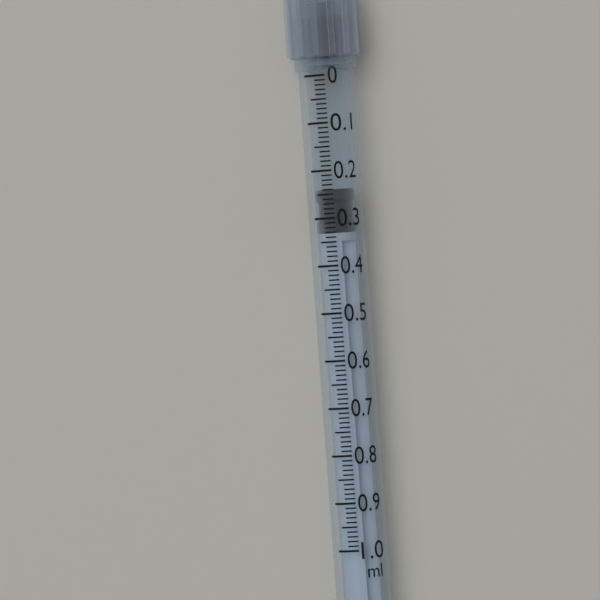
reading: 0.24 ml
